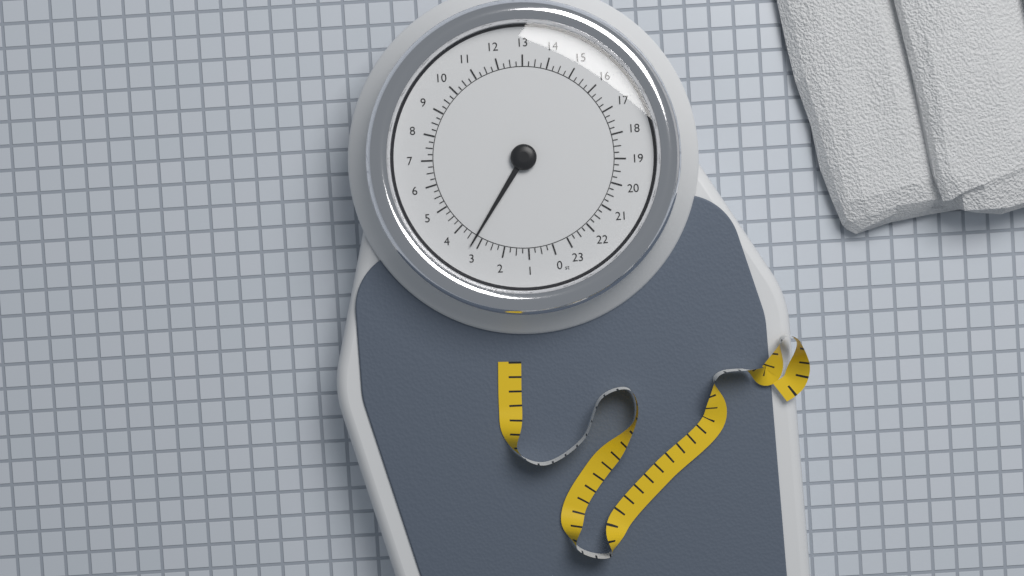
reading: 3.25 st
